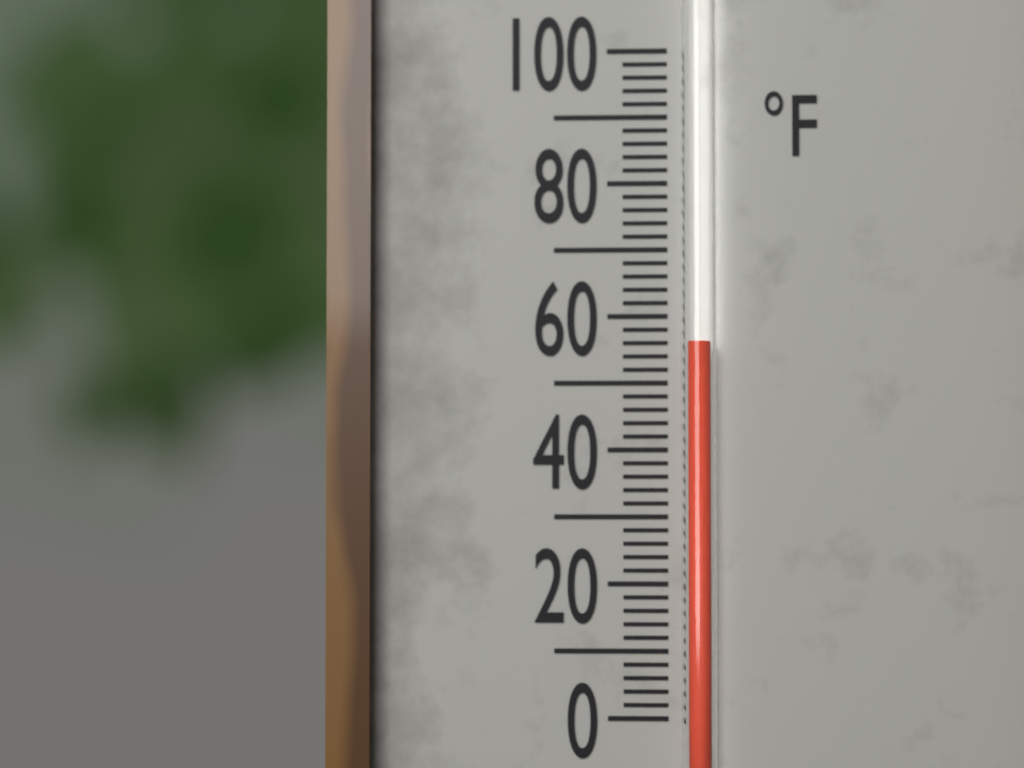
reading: 56 °F
